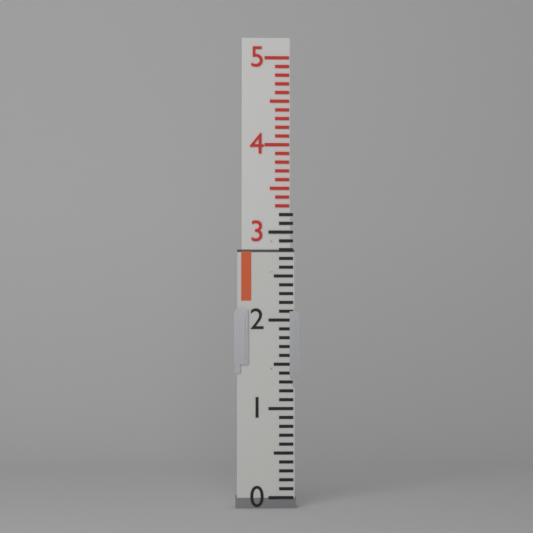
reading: 2.8 (no unit)
